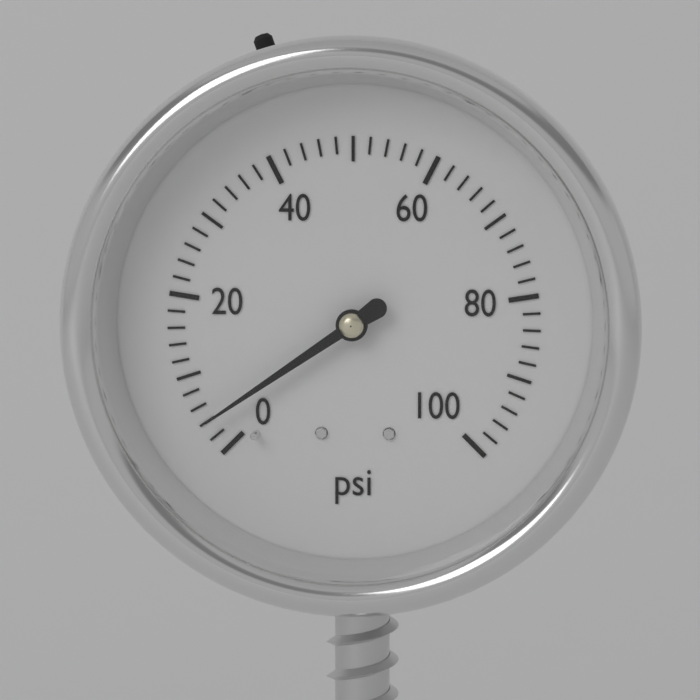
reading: 4 psi
